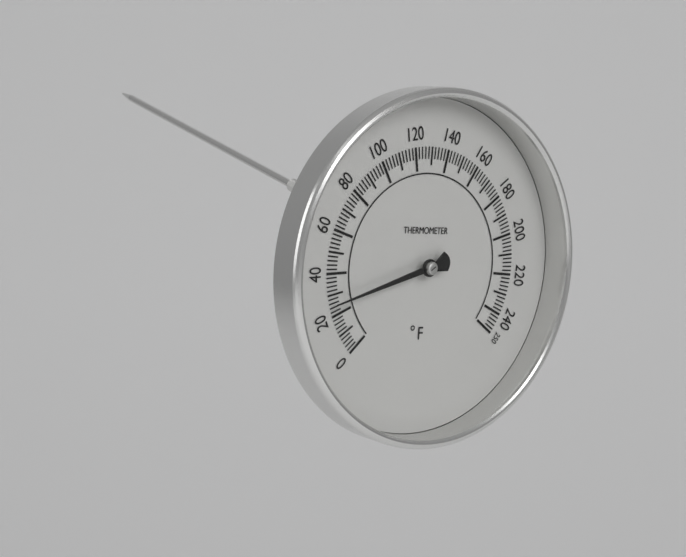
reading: 26 °F
